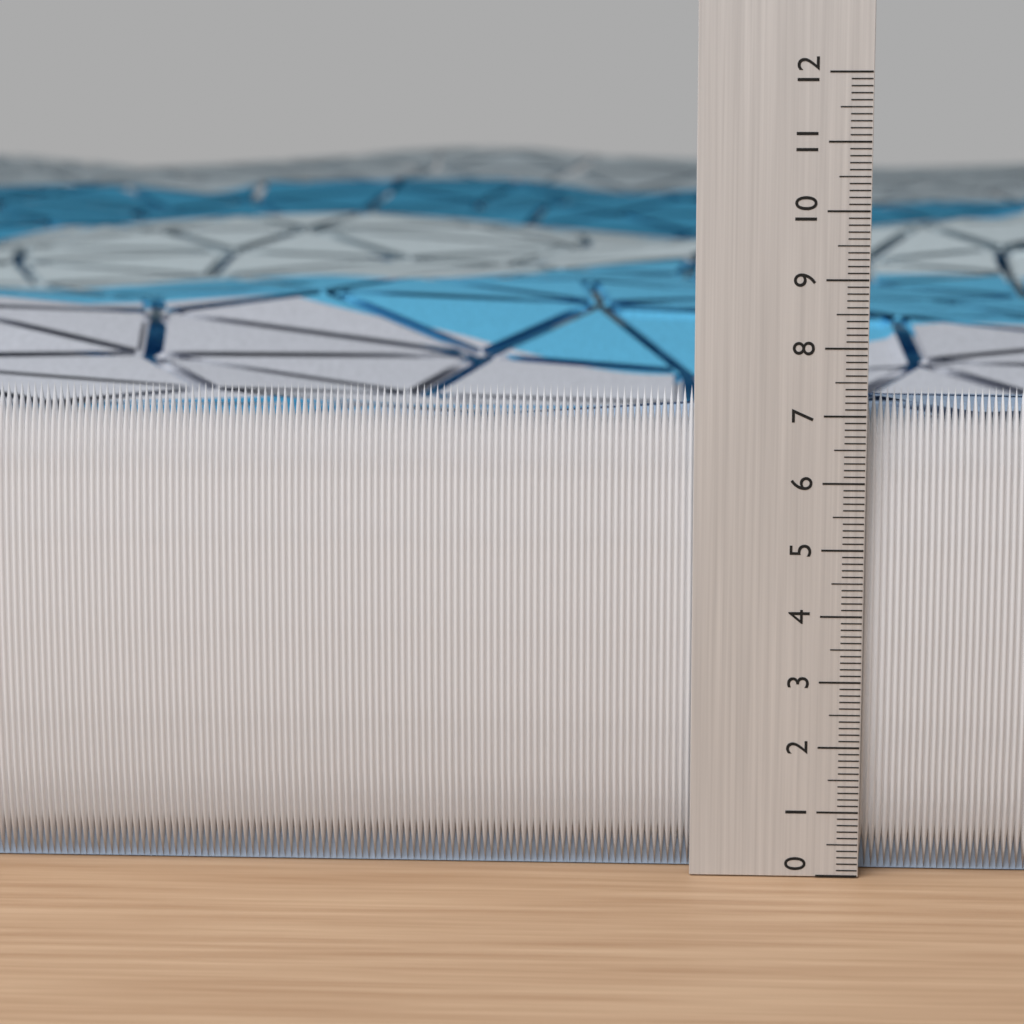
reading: 7.4 (no unit)
